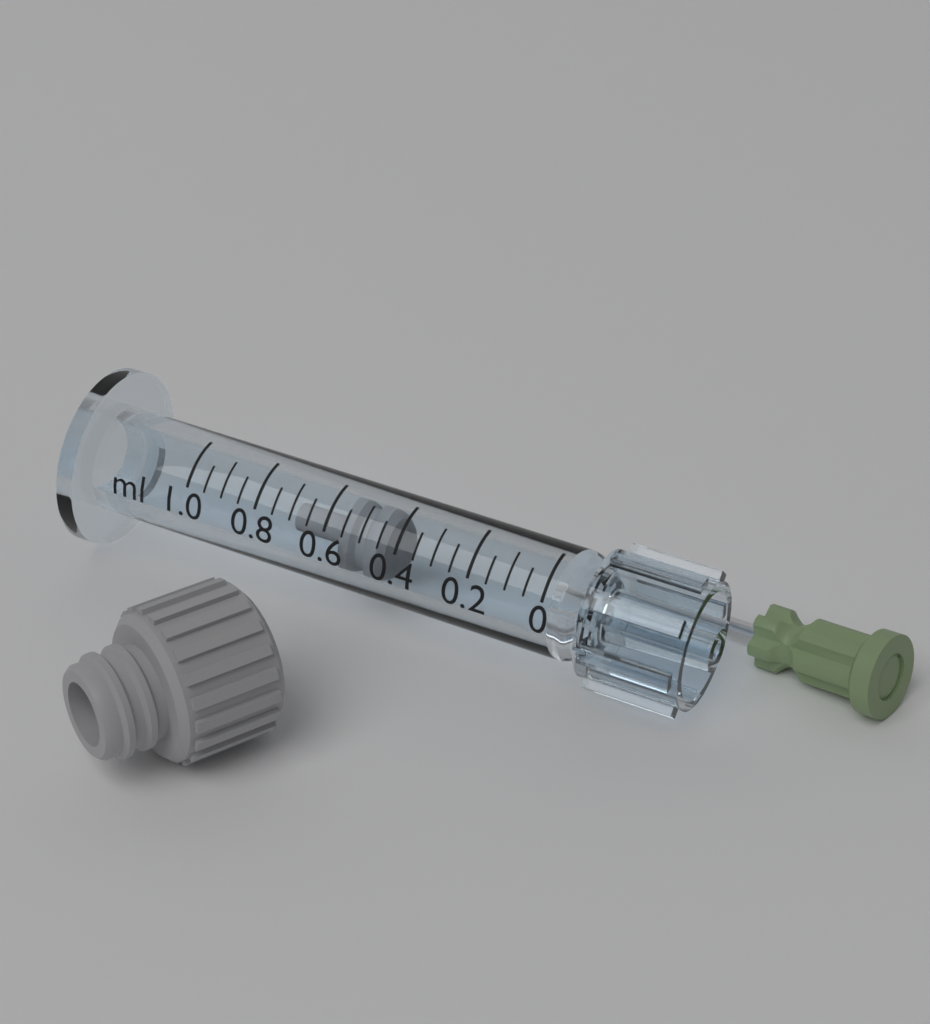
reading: 0.45 ml
